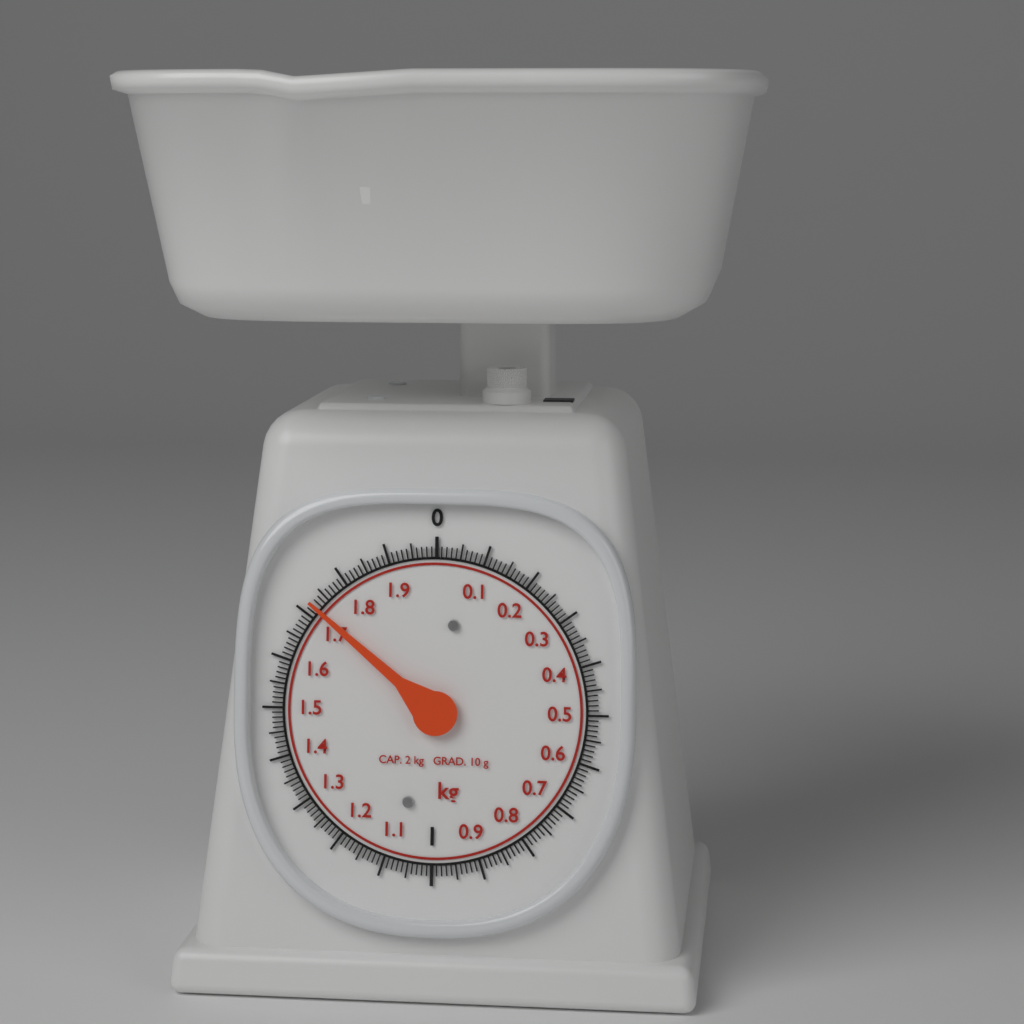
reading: 1.72 kg
